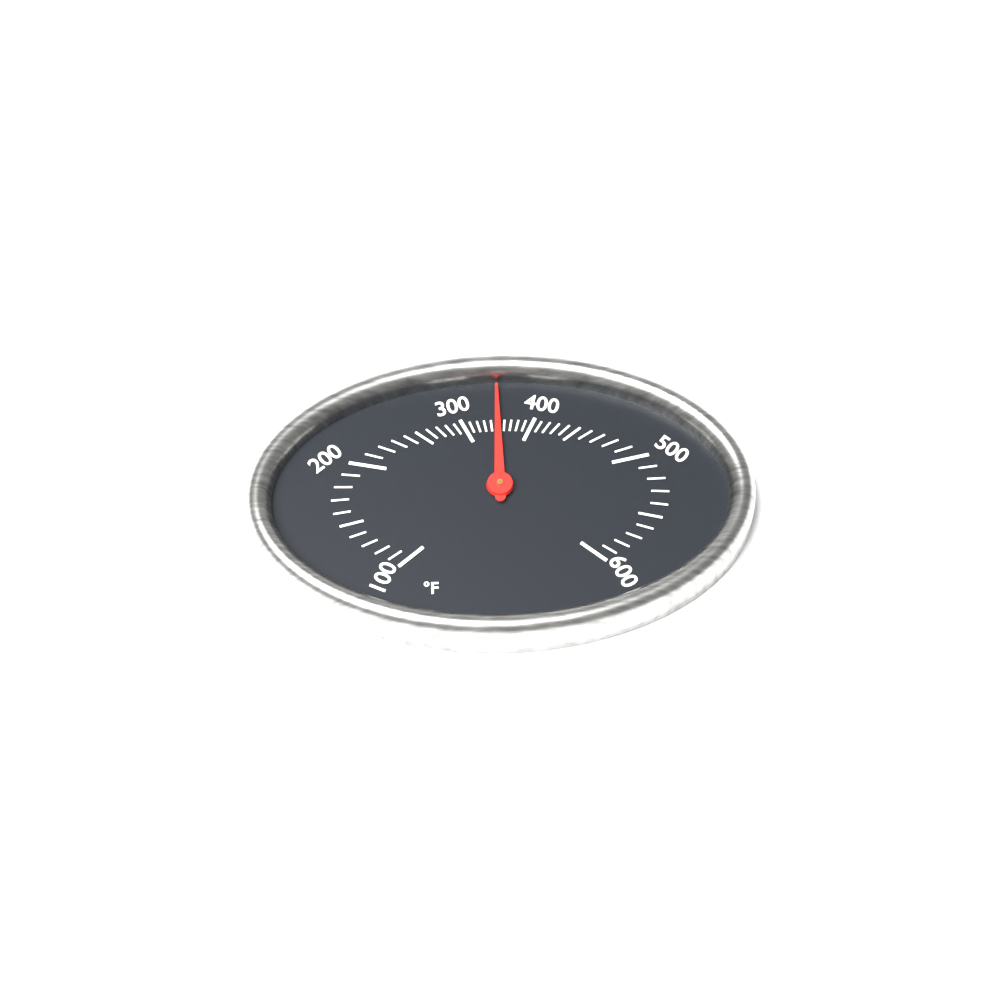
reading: 350 °F
